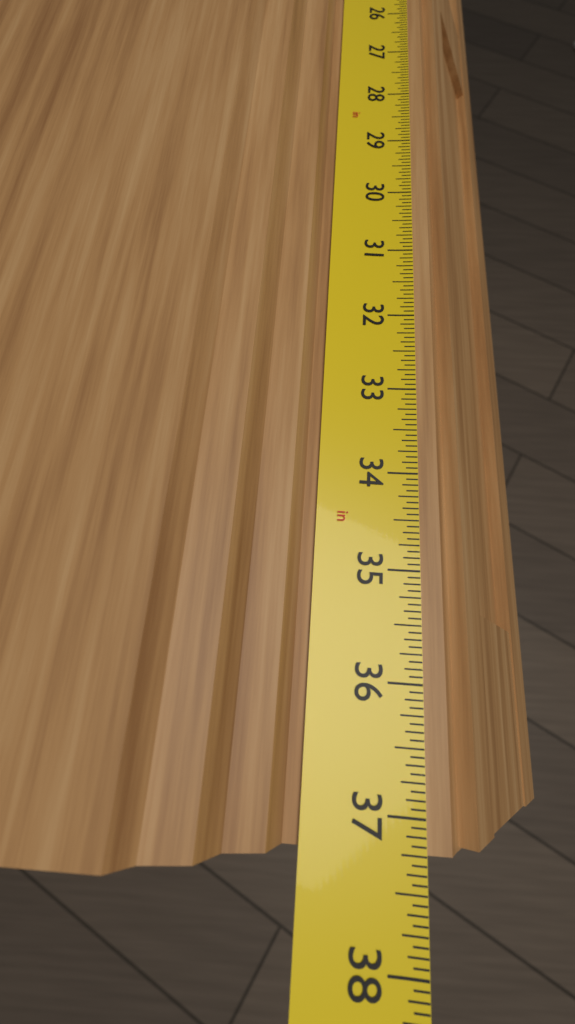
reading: 37.2500 in
